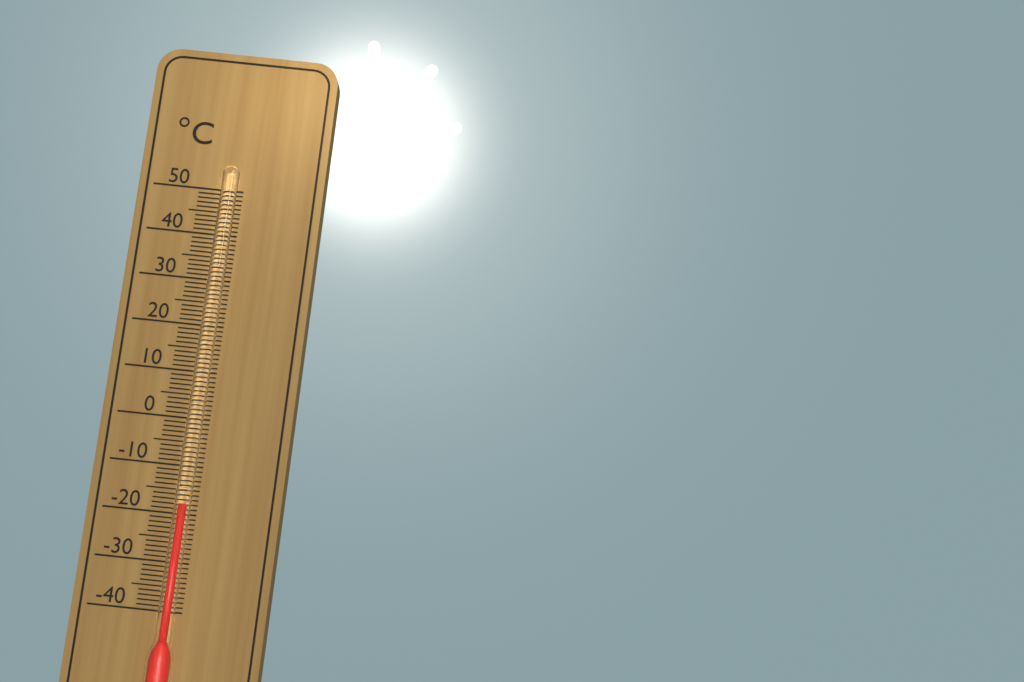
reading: -18 °C
